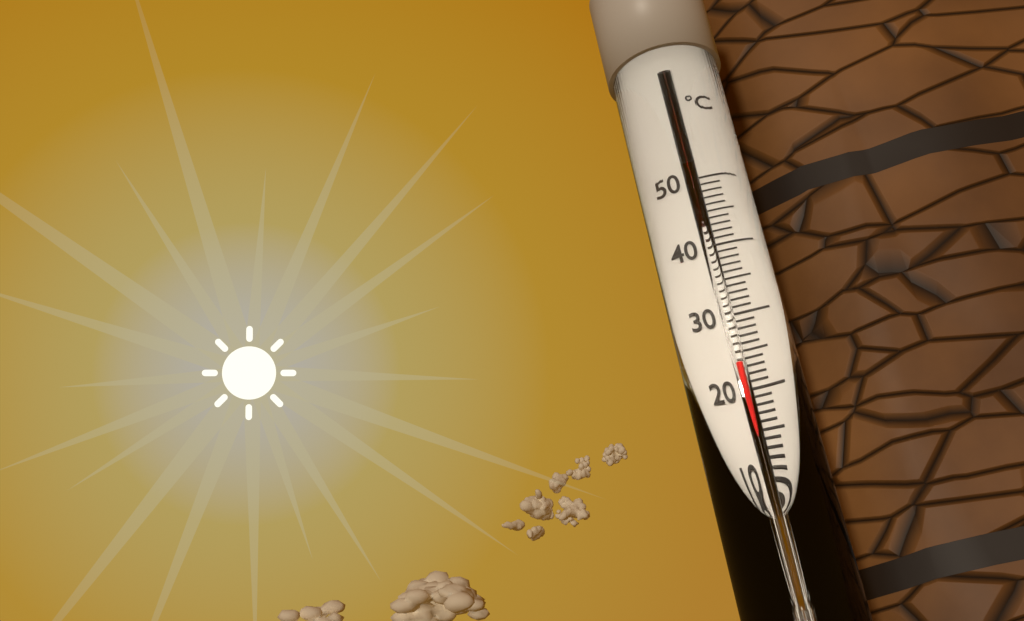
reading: 23 °C
